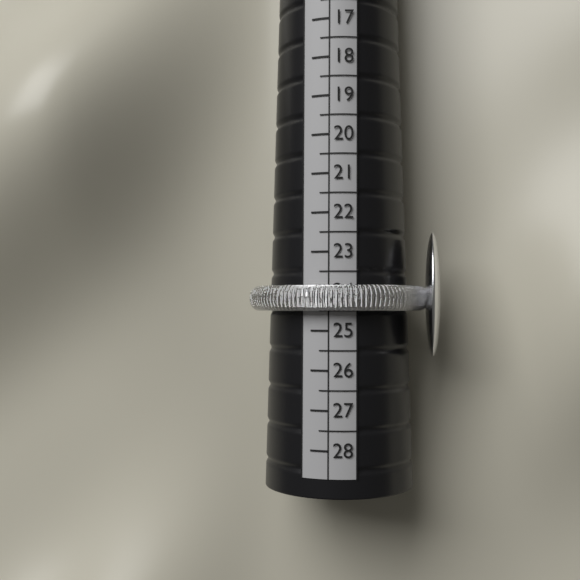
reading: 24.5 (no unit)
